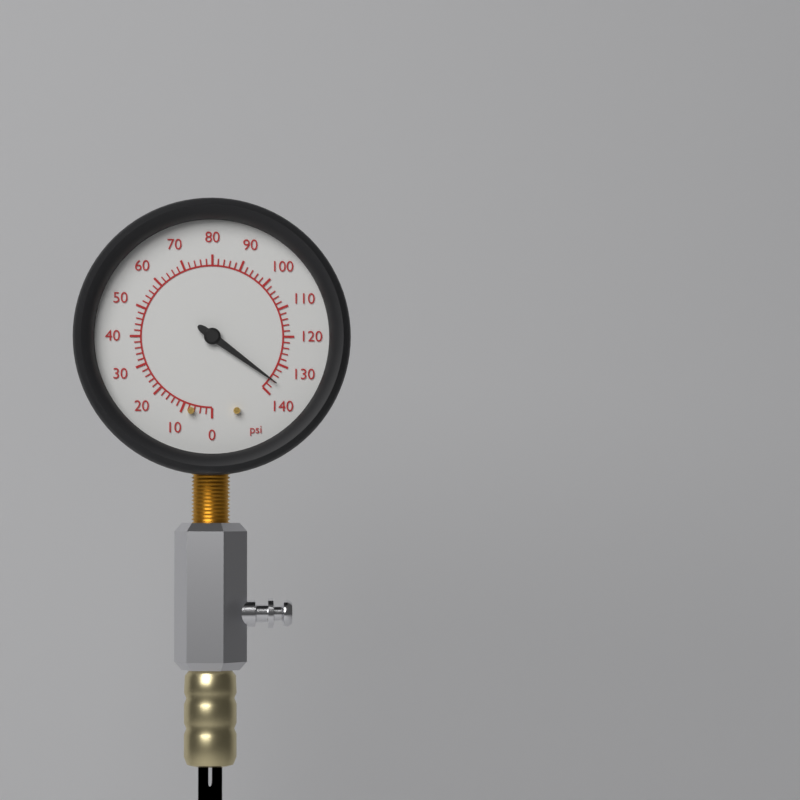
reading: 136 psi
